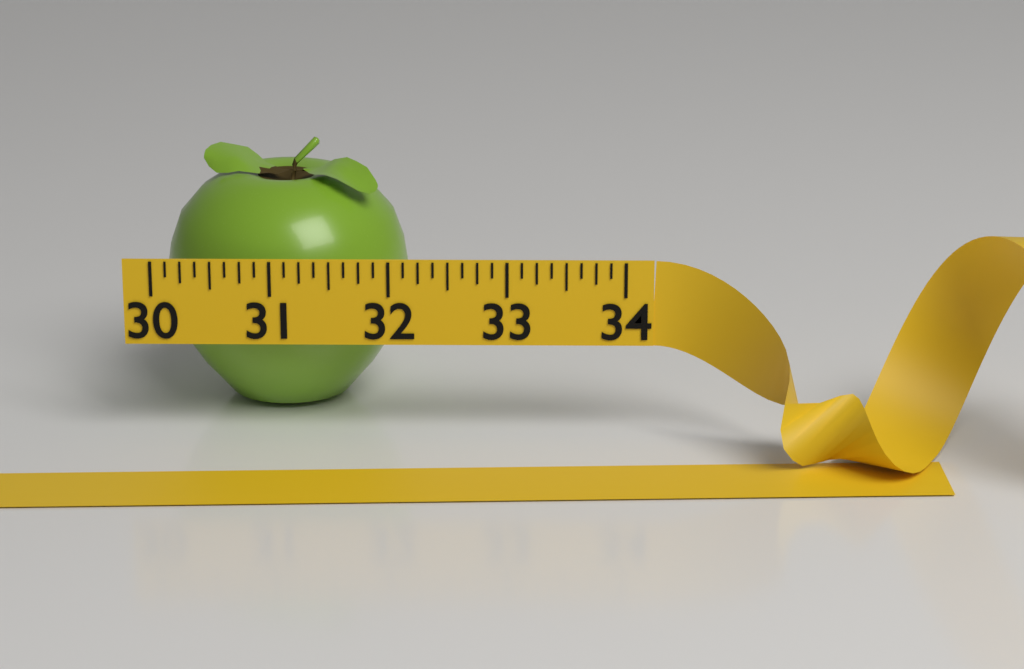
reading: 32.125 (no unit)
